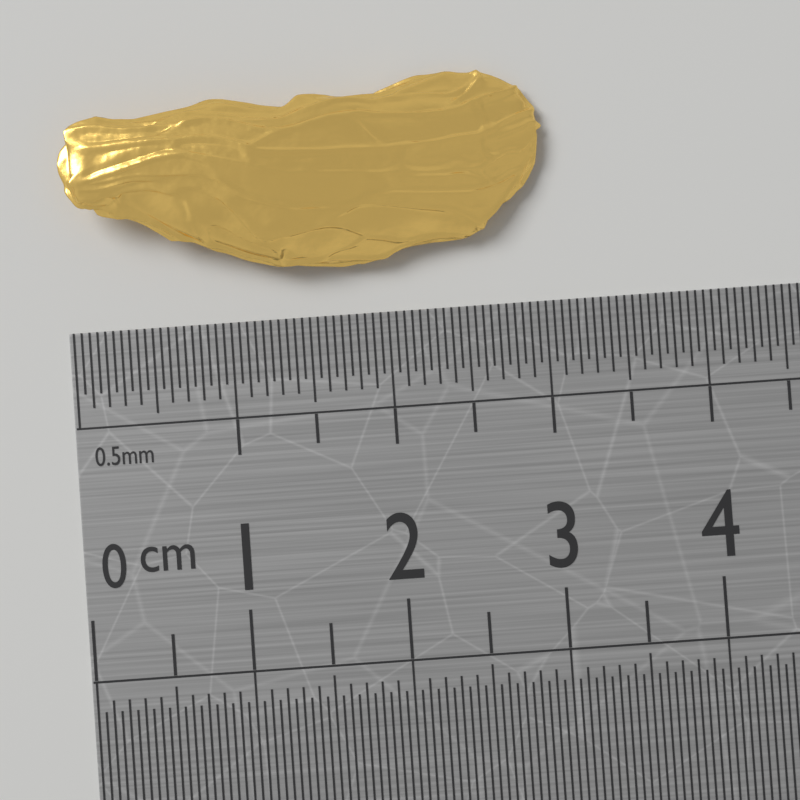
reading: 3.05 cm
